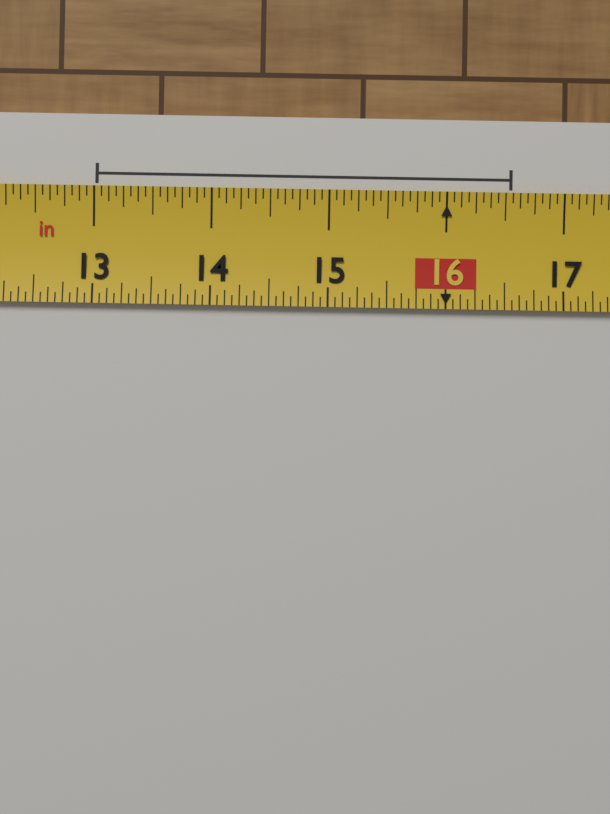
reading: 16.5625 in
